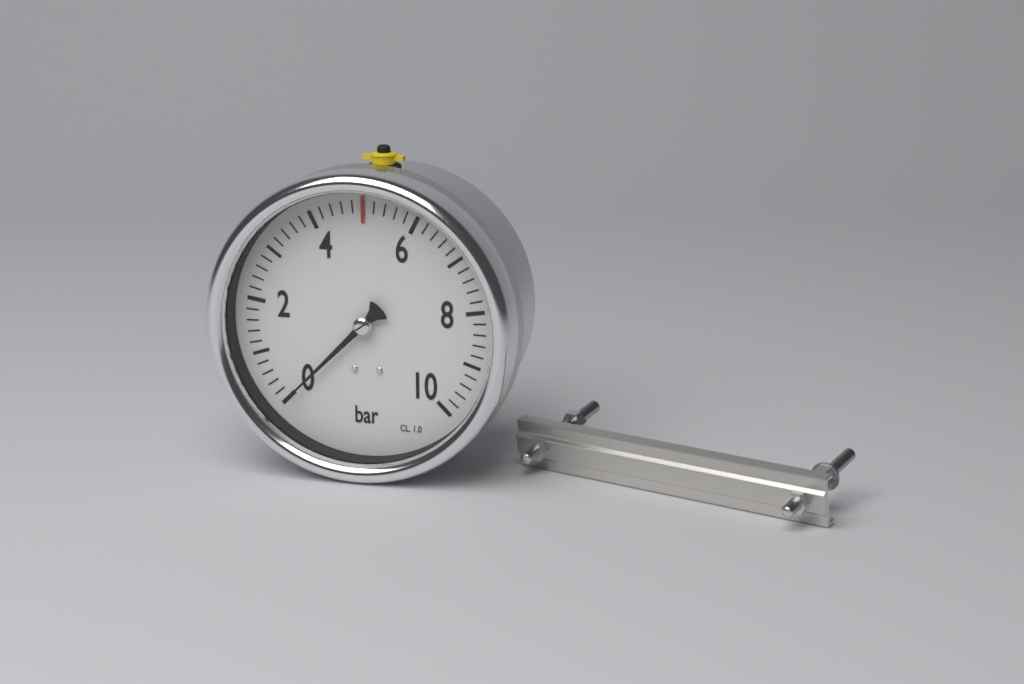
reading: 0.0 bar
